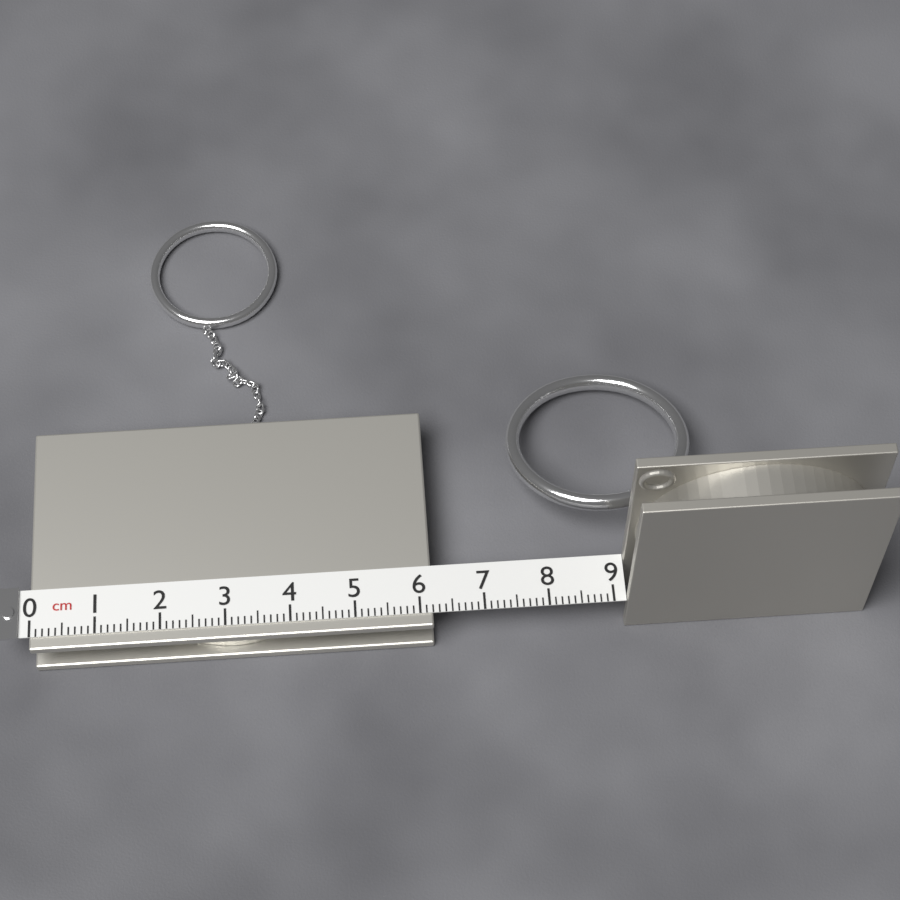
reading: 6.2 cm
